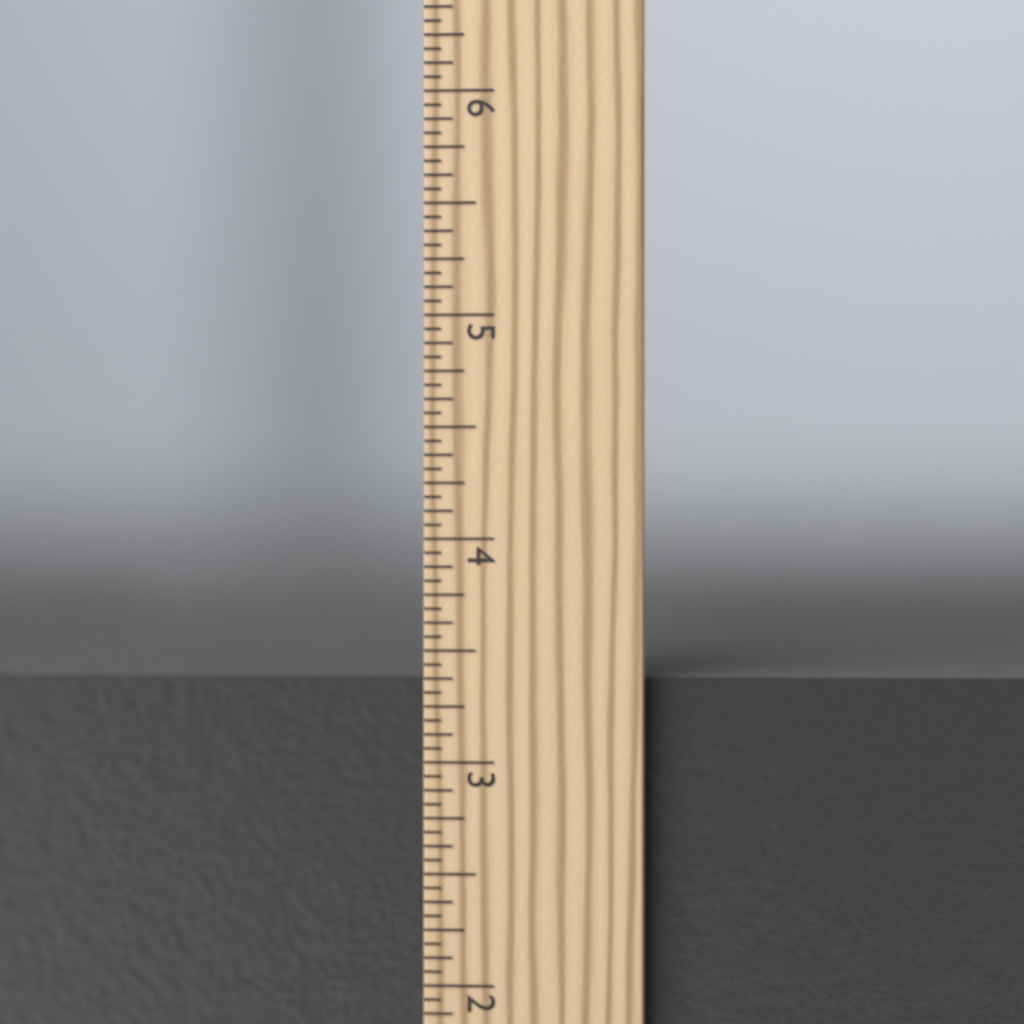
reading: 3.3750 in
